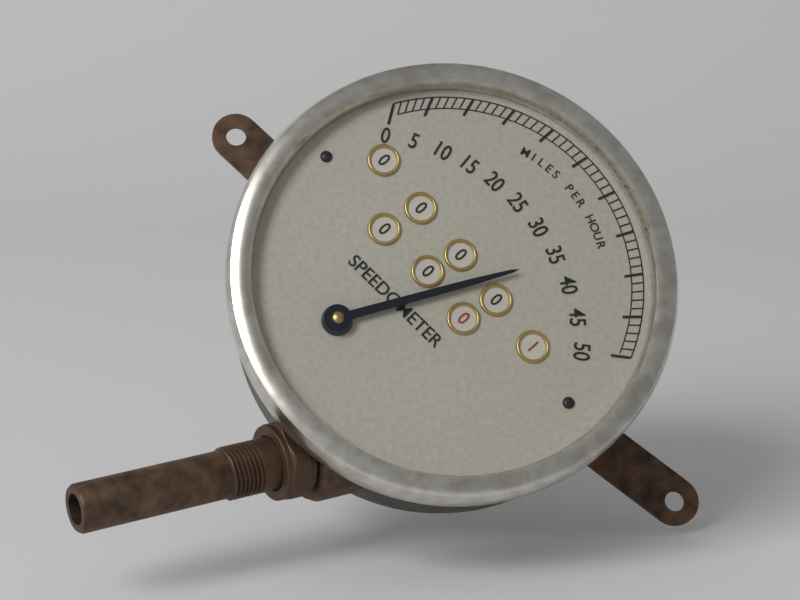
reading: 36 mph
